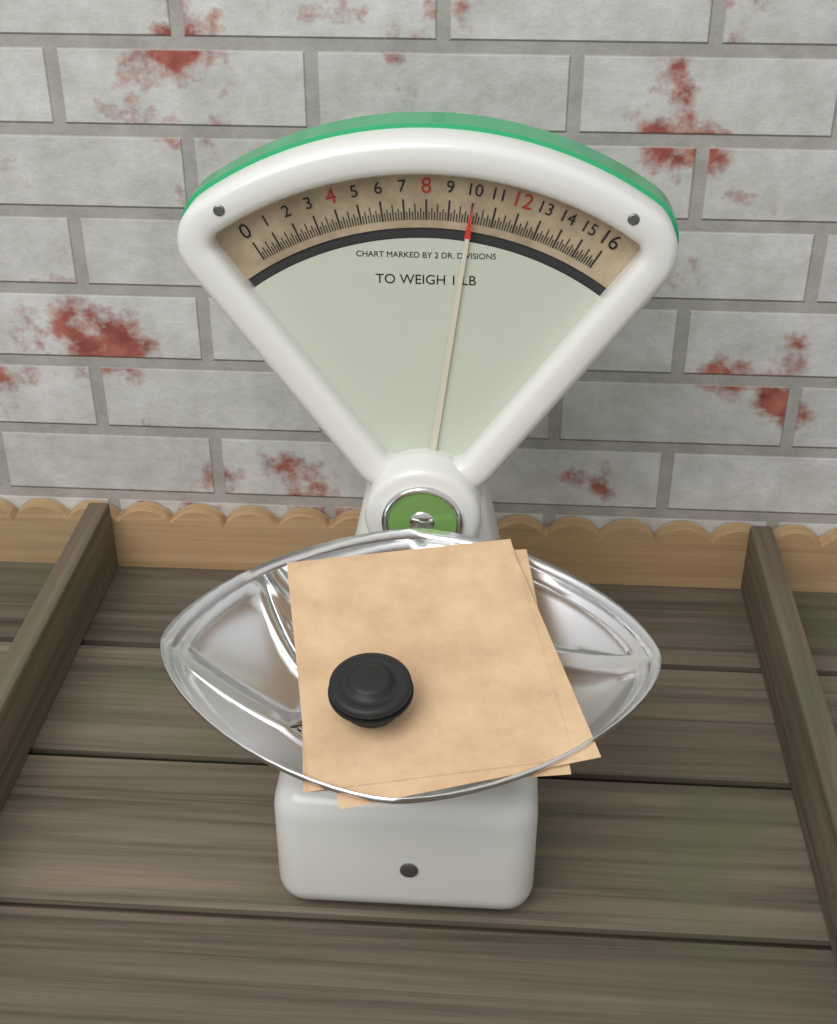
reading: 10.000 oz
